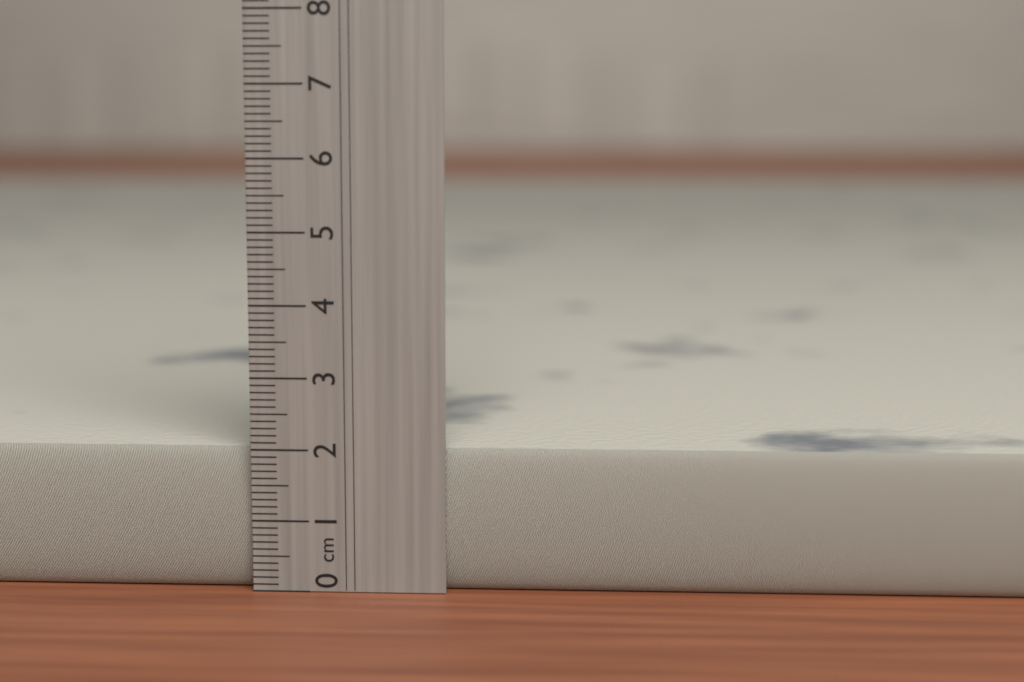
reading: 2.0 cm
